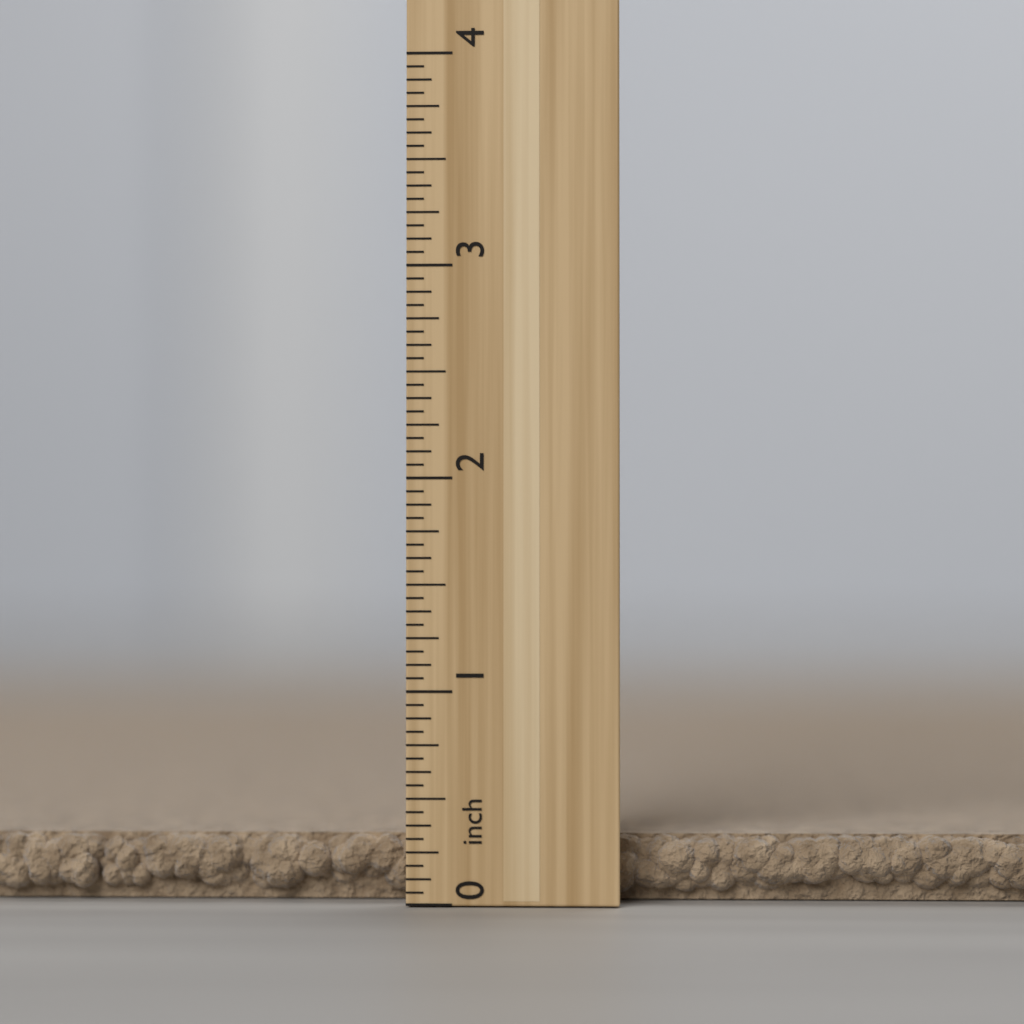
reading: 0.3125 inch
